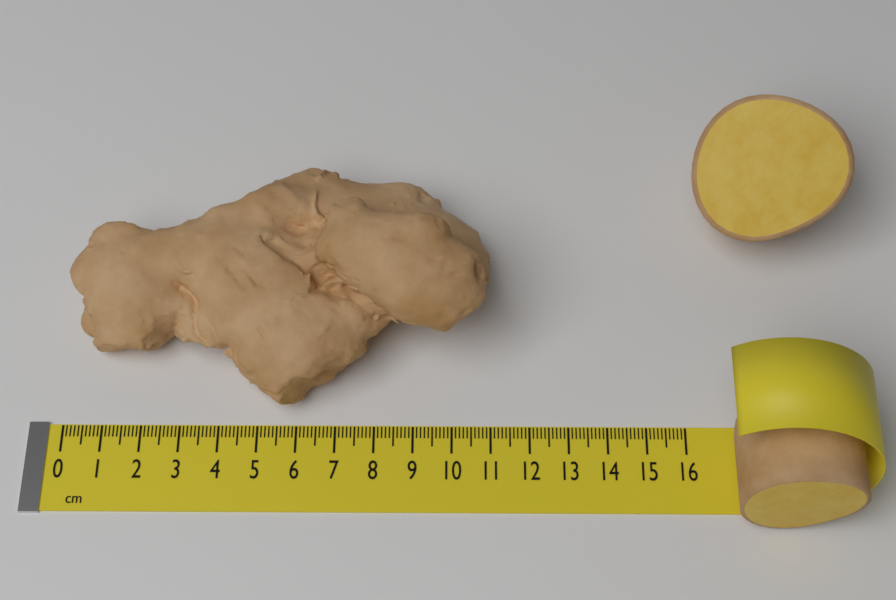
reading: 11.0 cm
